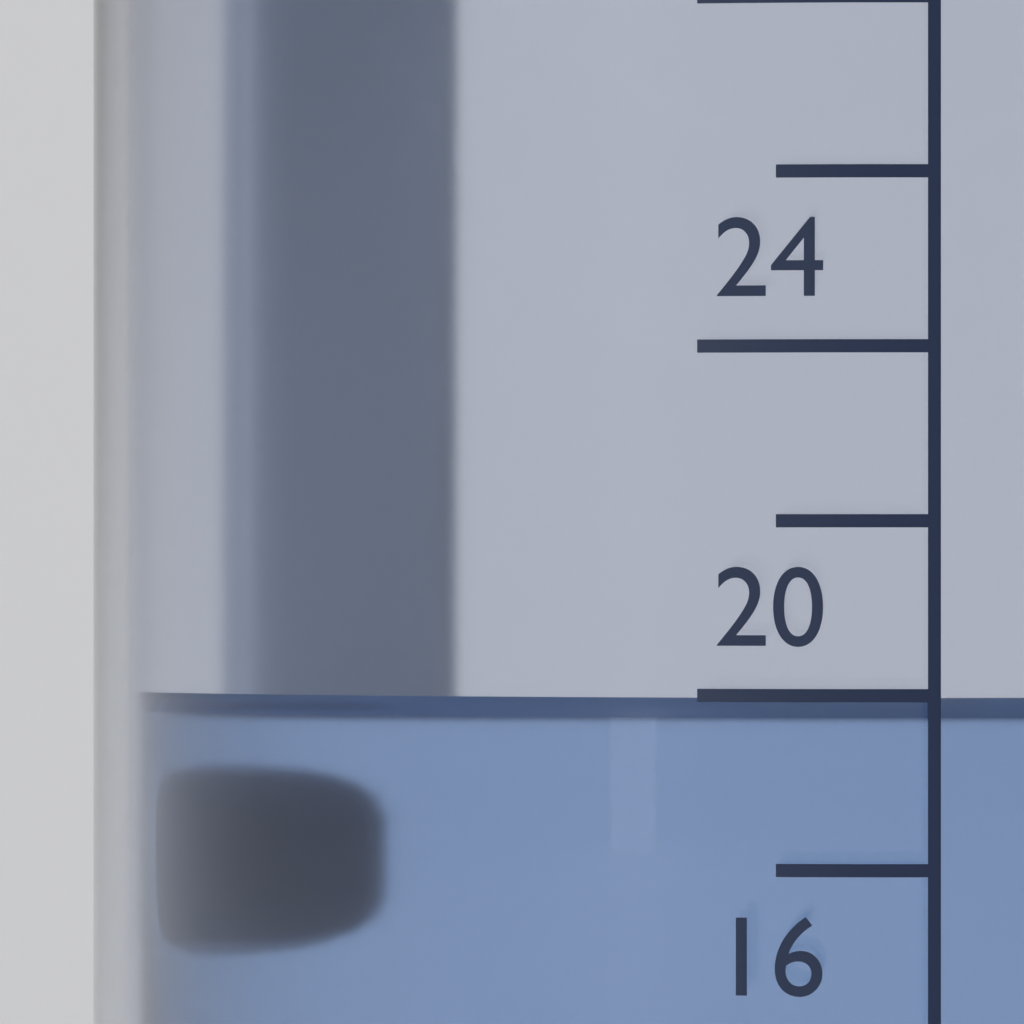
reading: 20 (no unit)
